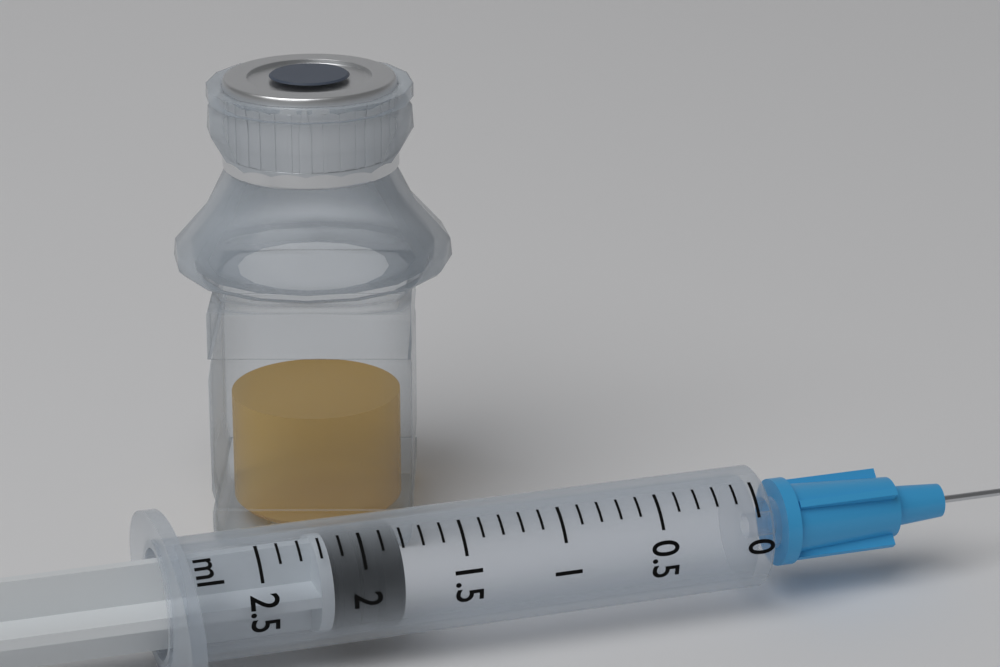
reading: 1.8 ml
